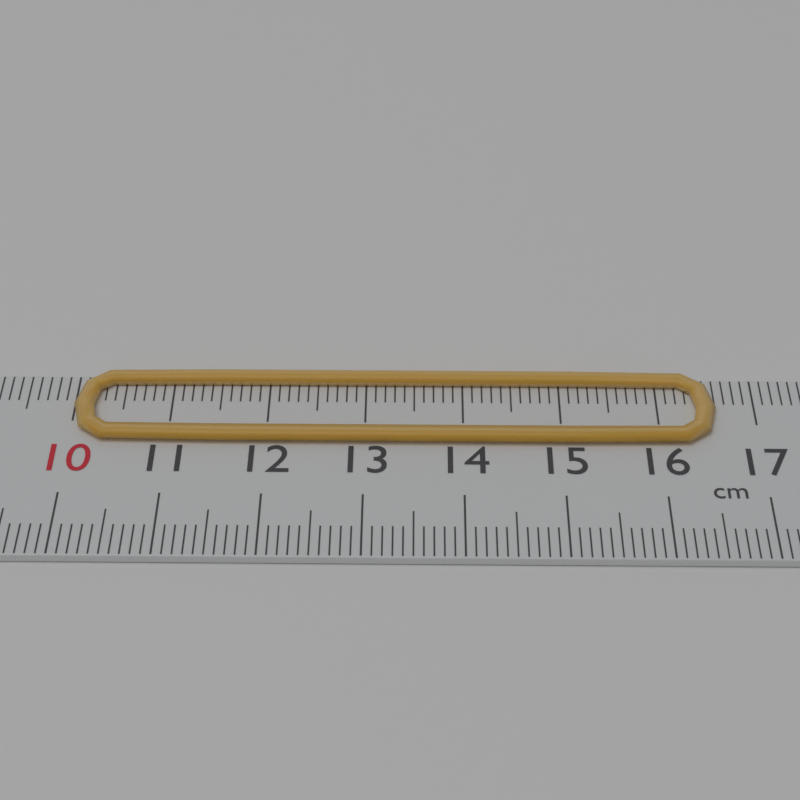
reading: 16.6 cm
